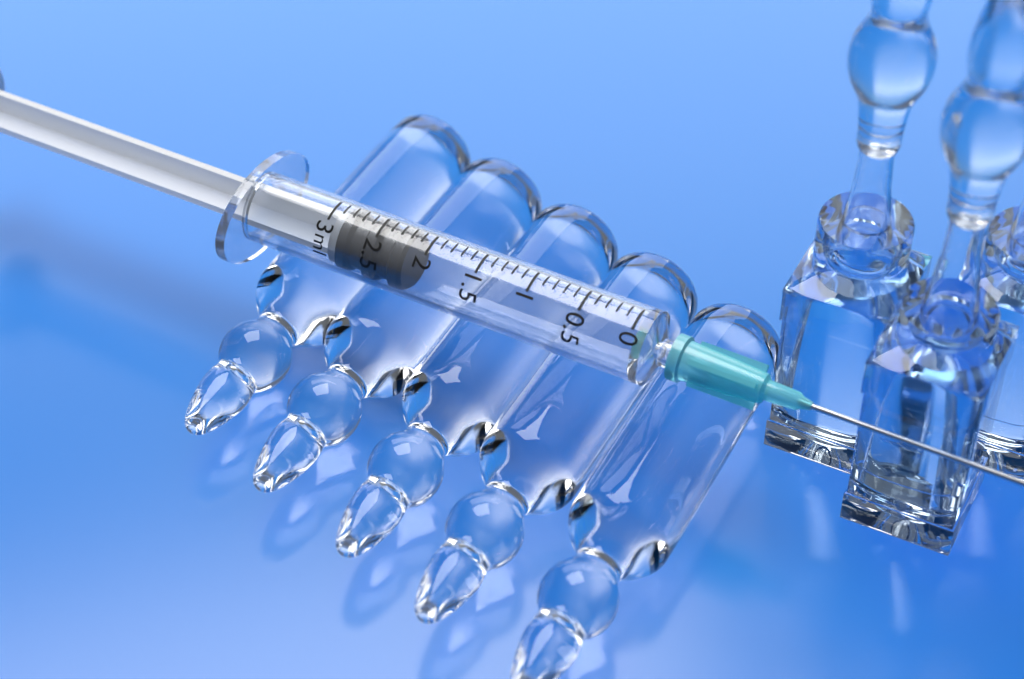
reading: 2.2 ml
